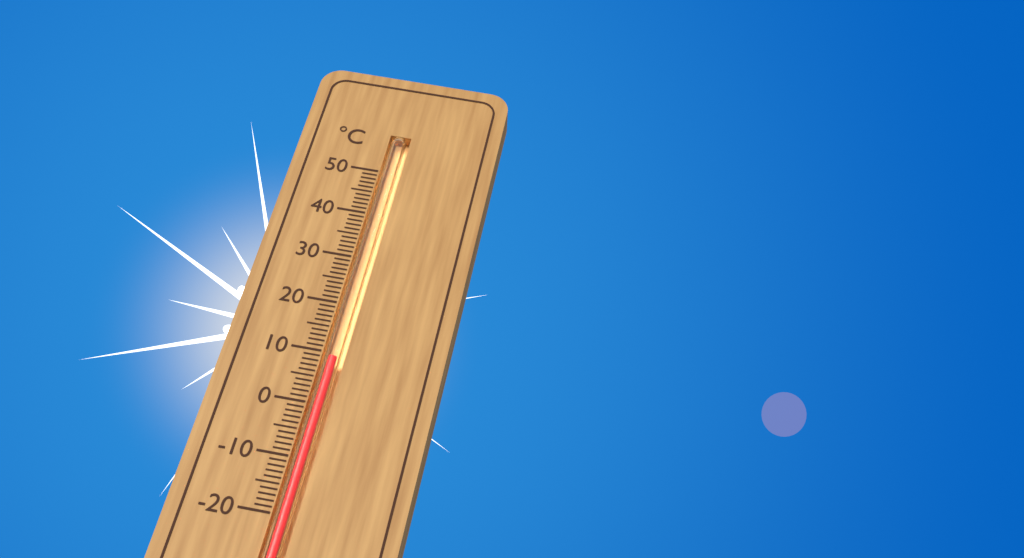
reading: 9 °C
